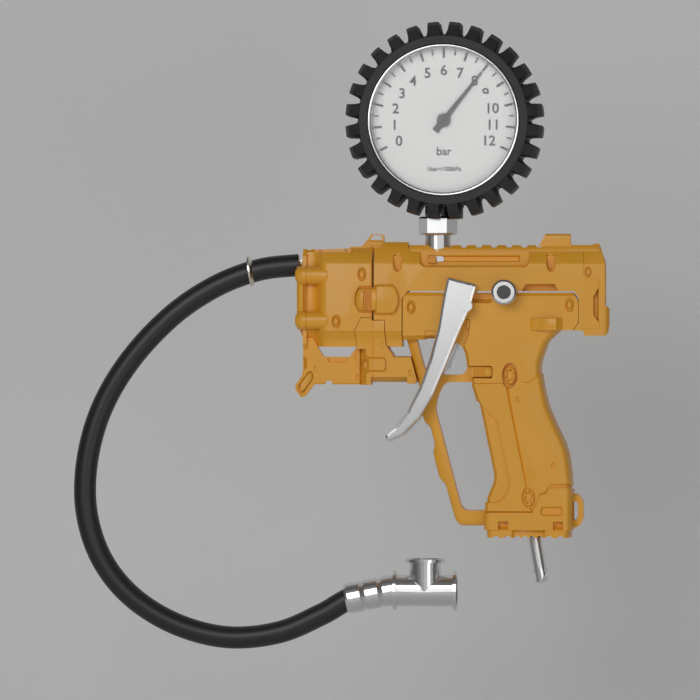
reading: 8.0 bar
